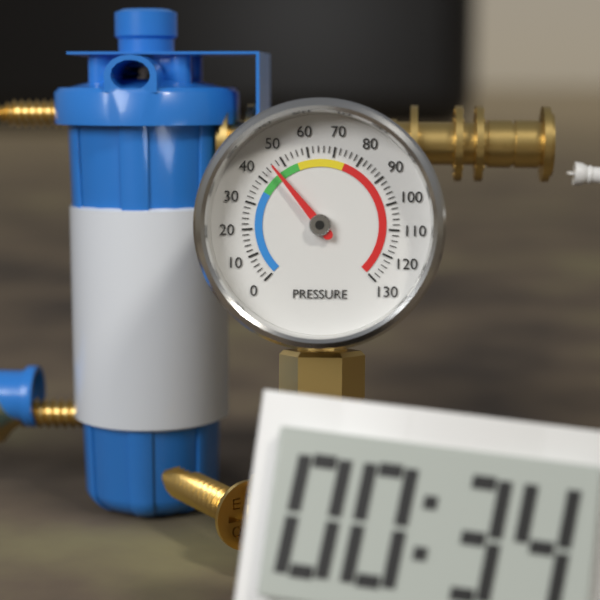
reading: 46 (no unit)
